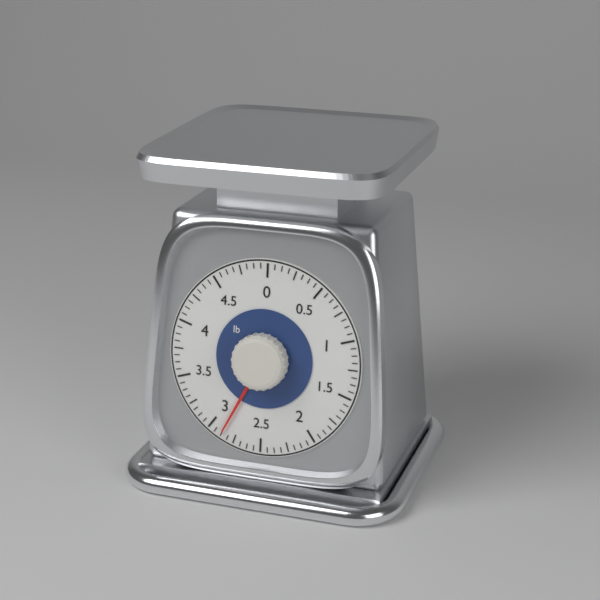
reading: 2.8750 lb
